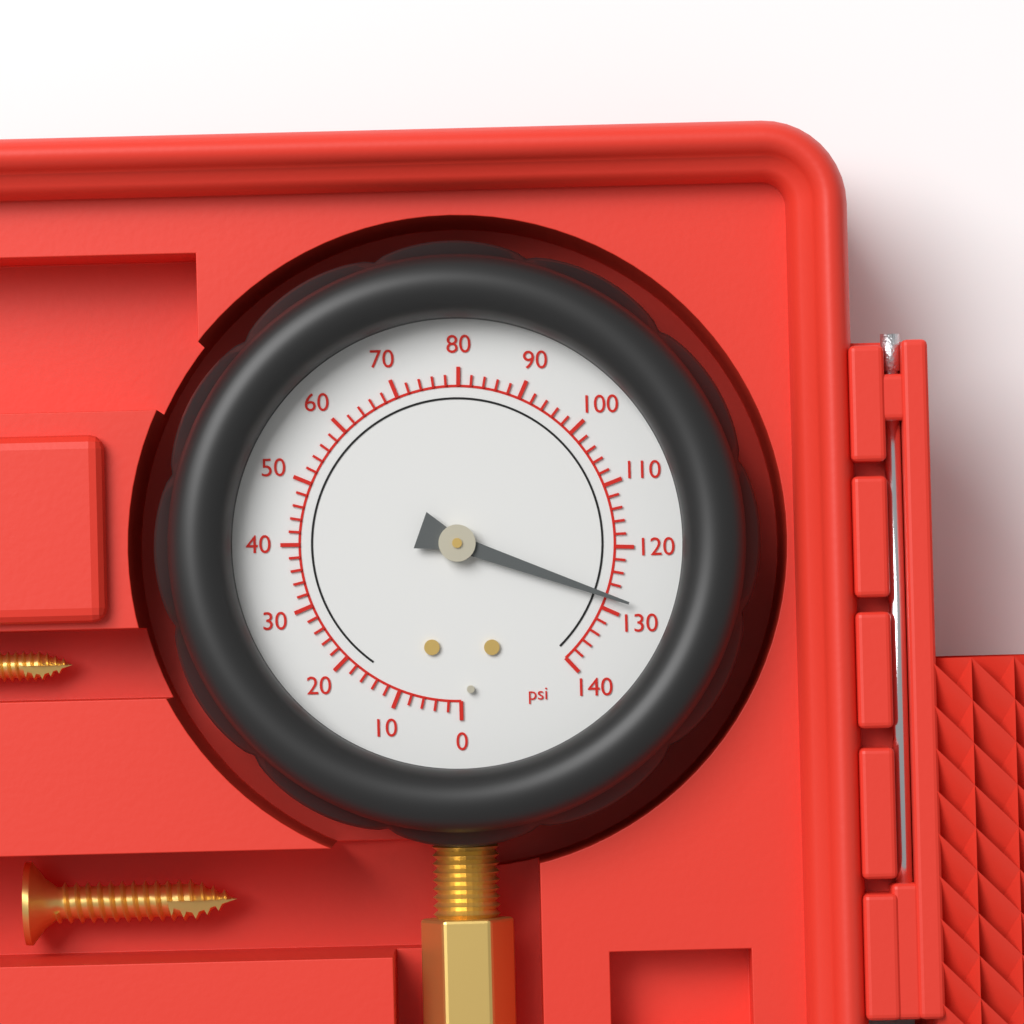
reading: 128 psi
